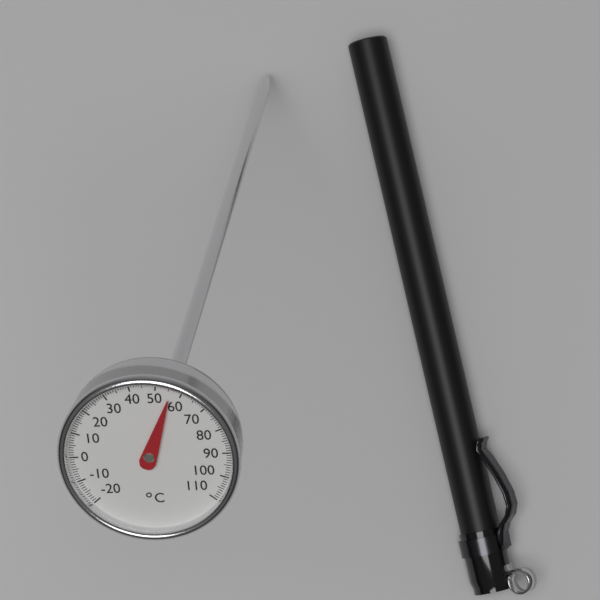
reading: 56 °C
